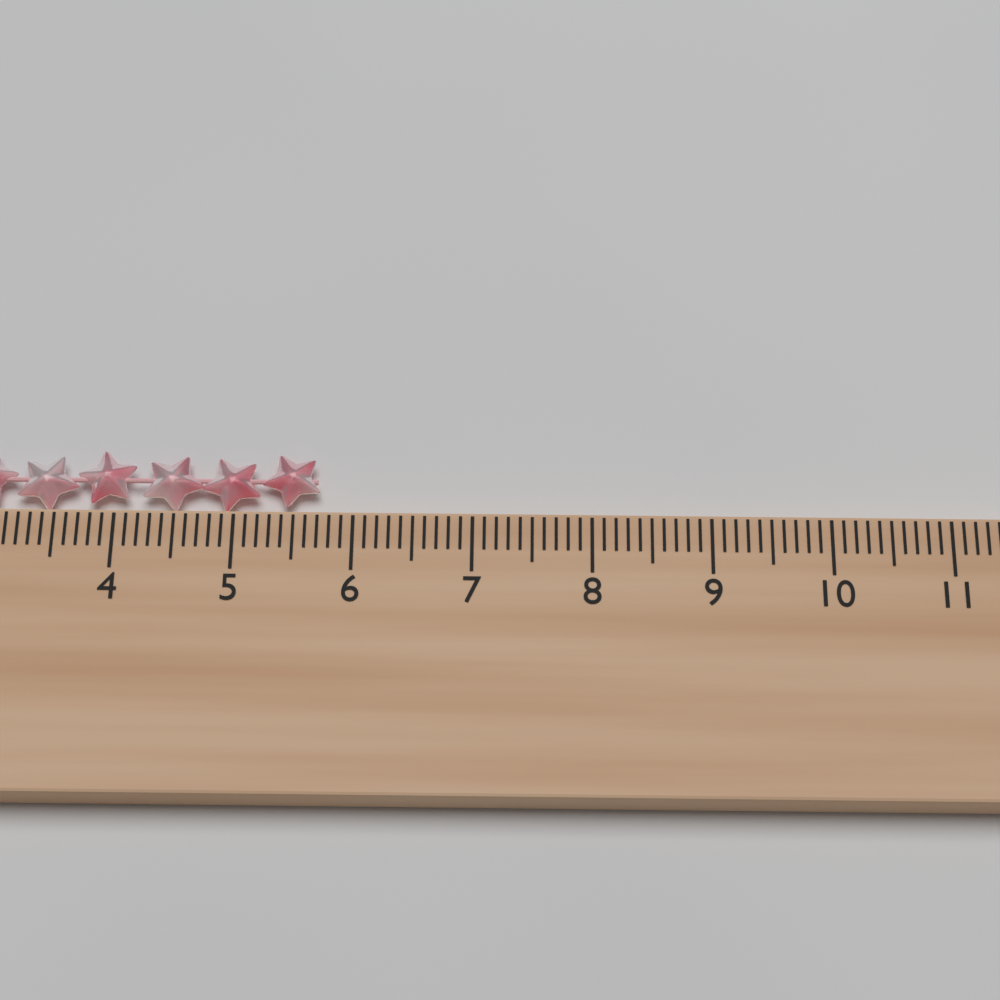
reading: 5.7 cm
